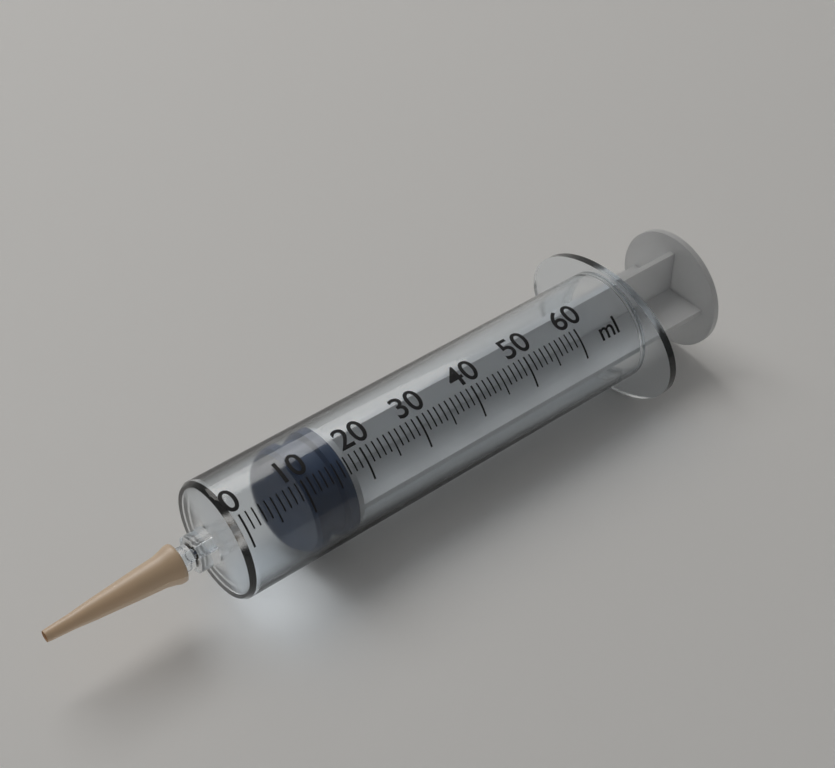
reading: 10 ml
